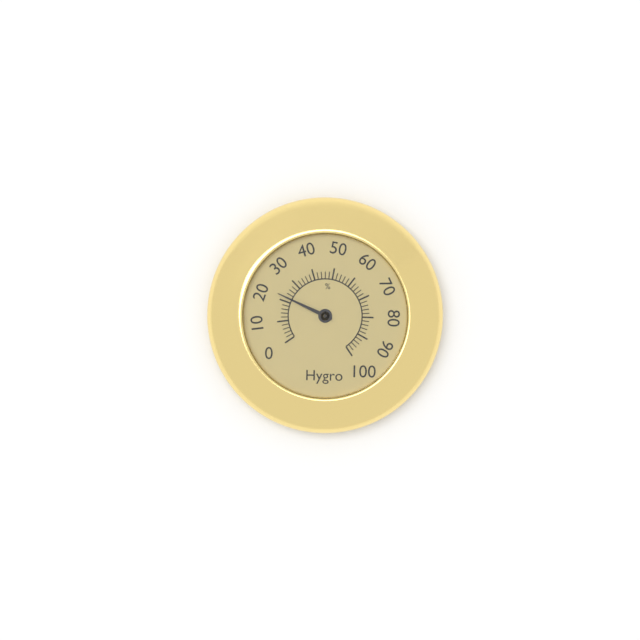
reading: 22 %
